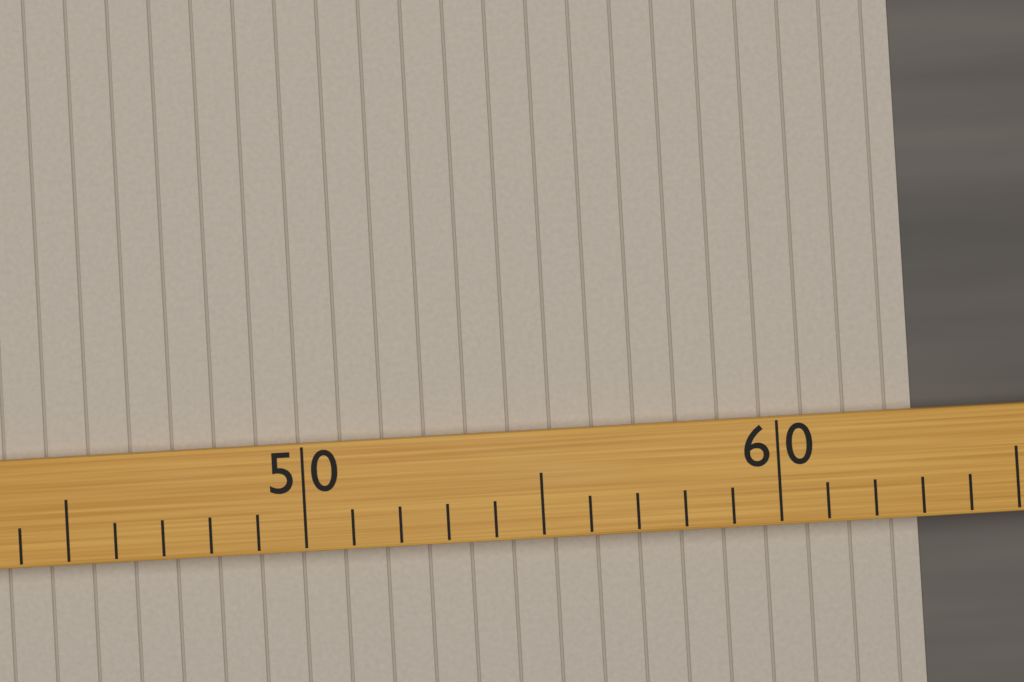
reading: 63 (no unit)
